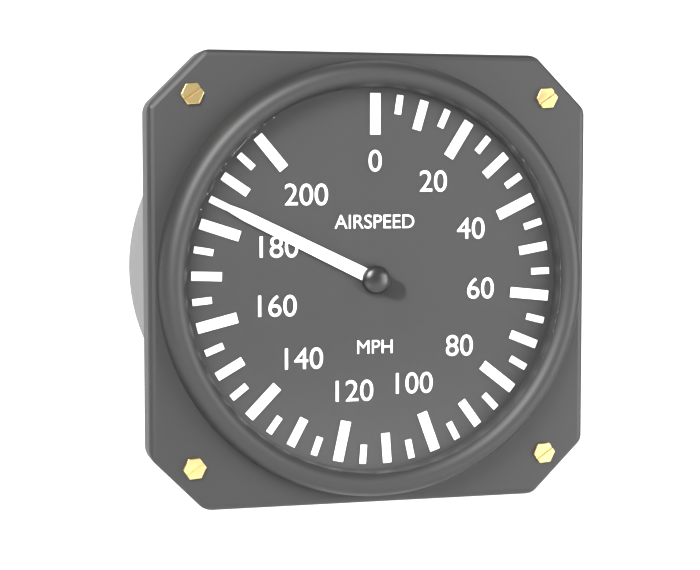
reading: 185 mph
